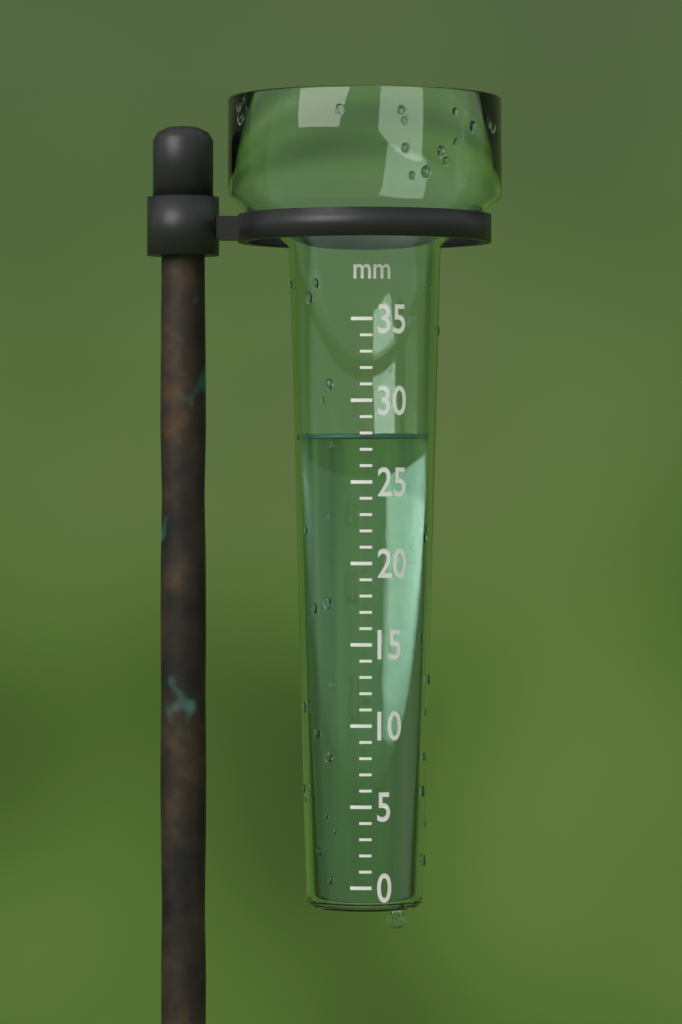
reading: 28 mm
